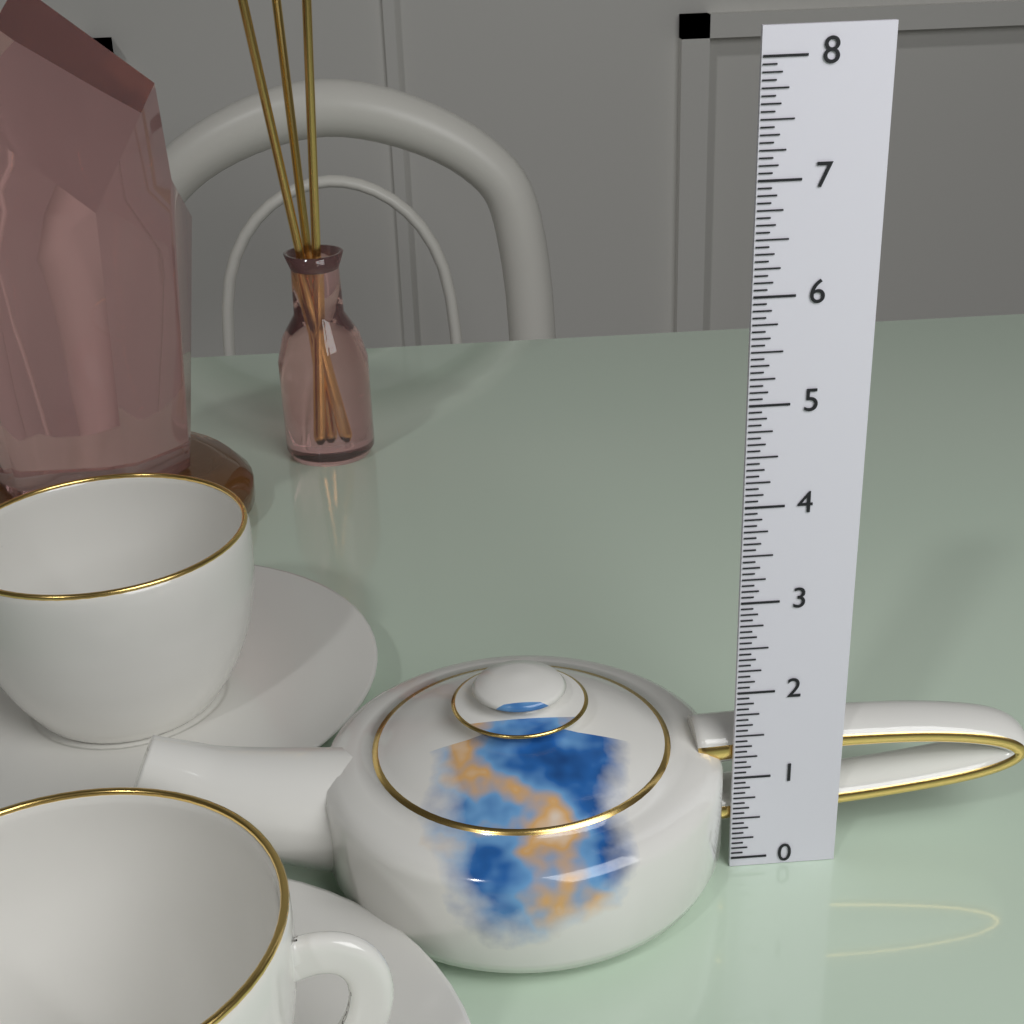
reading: 2.1250 (no unit)
